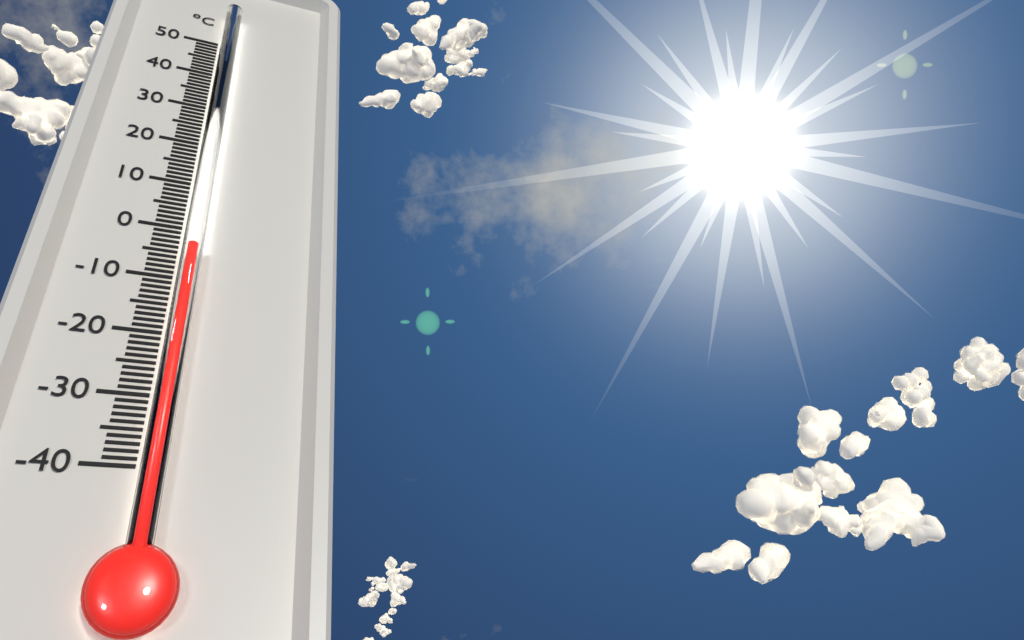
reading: -5 °C
